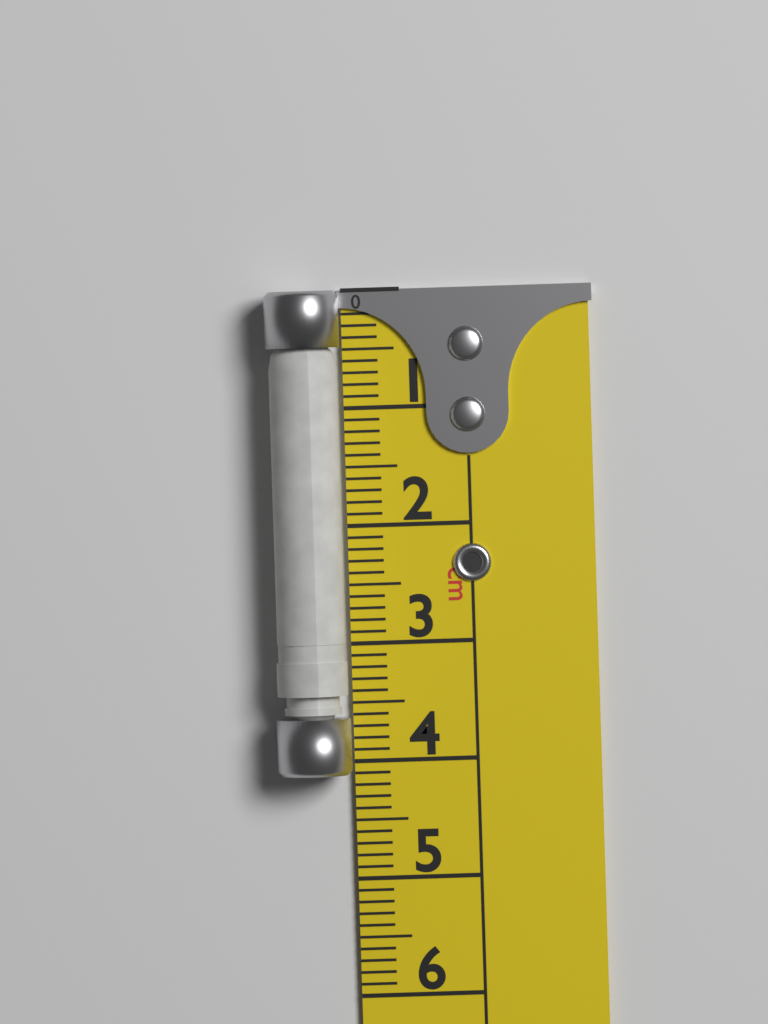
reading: 4.1 cm
